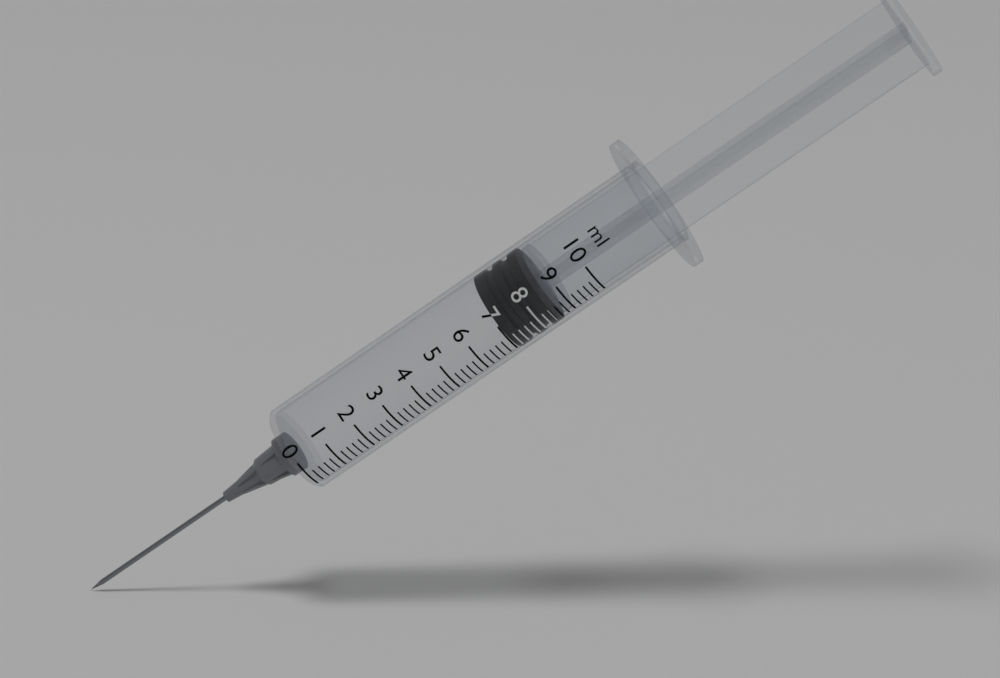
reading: 7.0 ml
